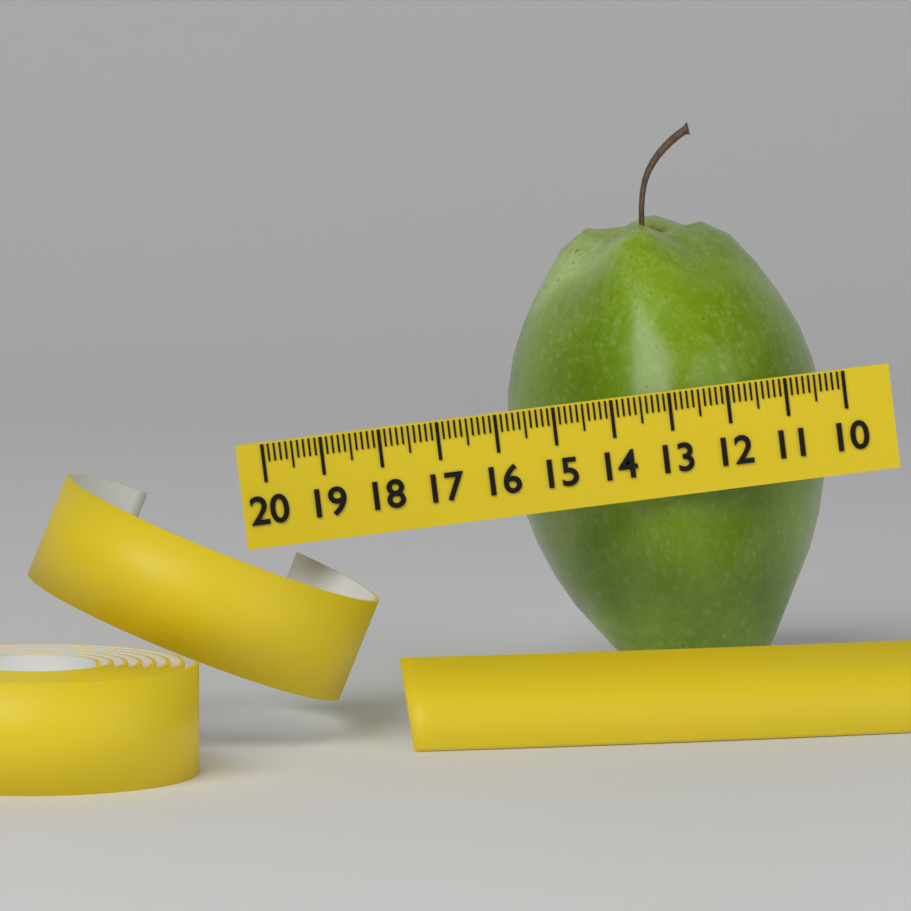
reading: 15.6 (no unit)
